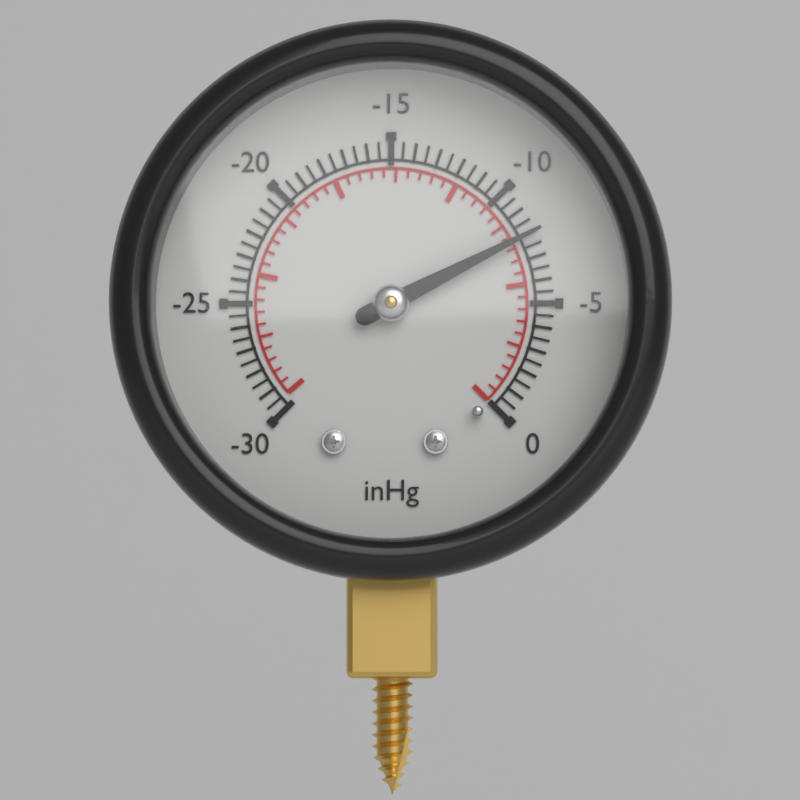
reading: -8.0 inHg
